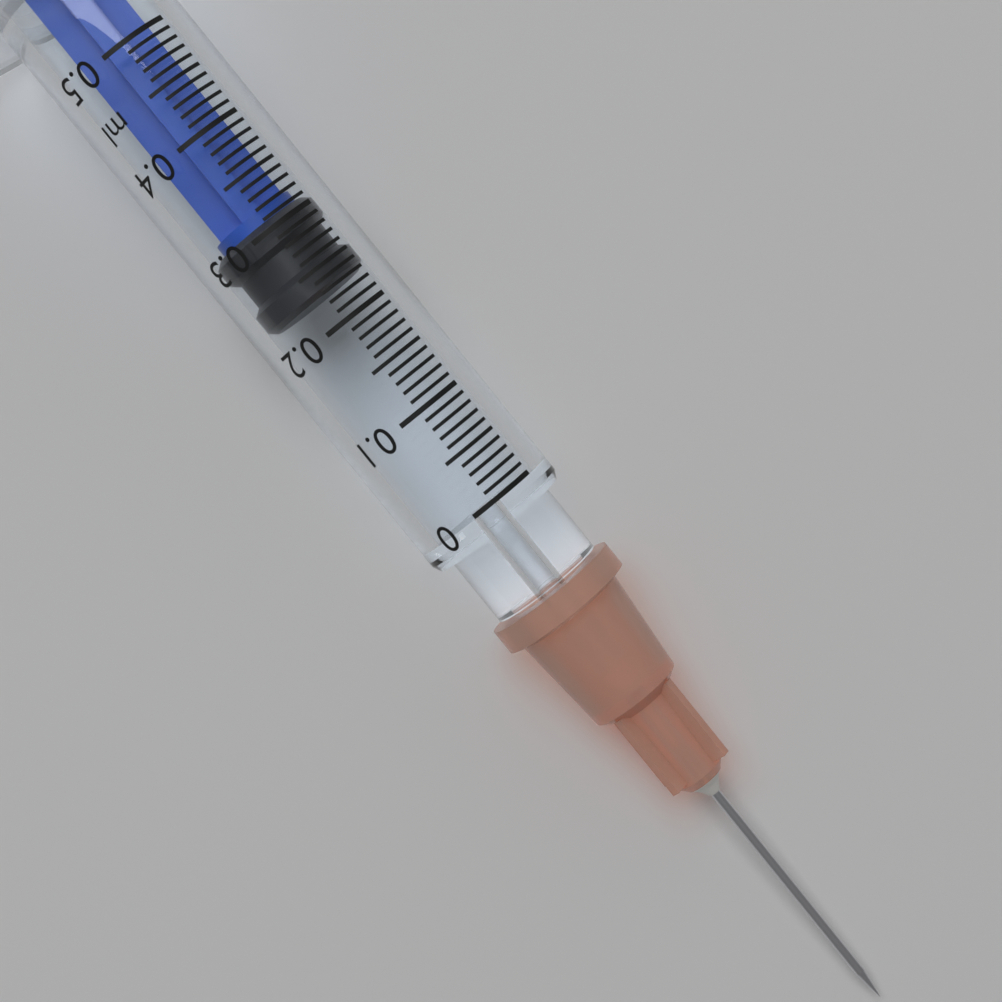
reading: 0.23 ml
